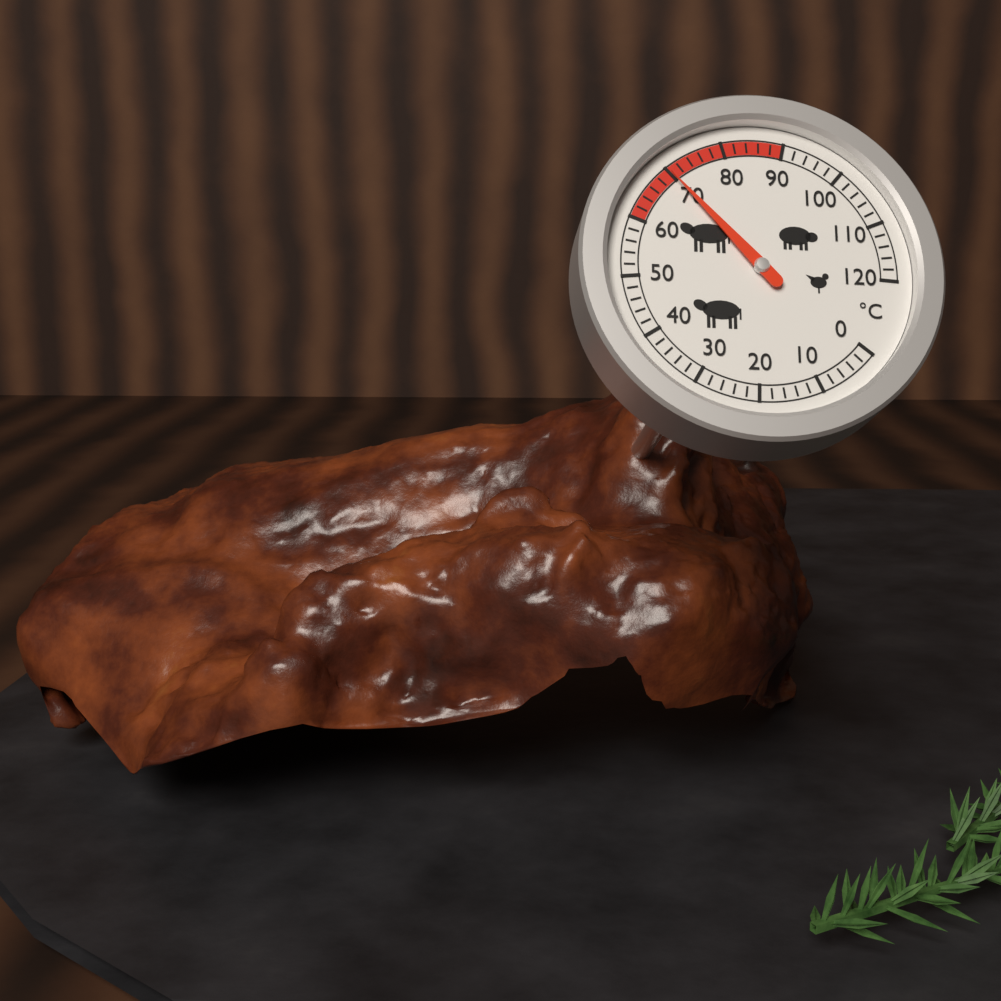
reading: 70 °C
